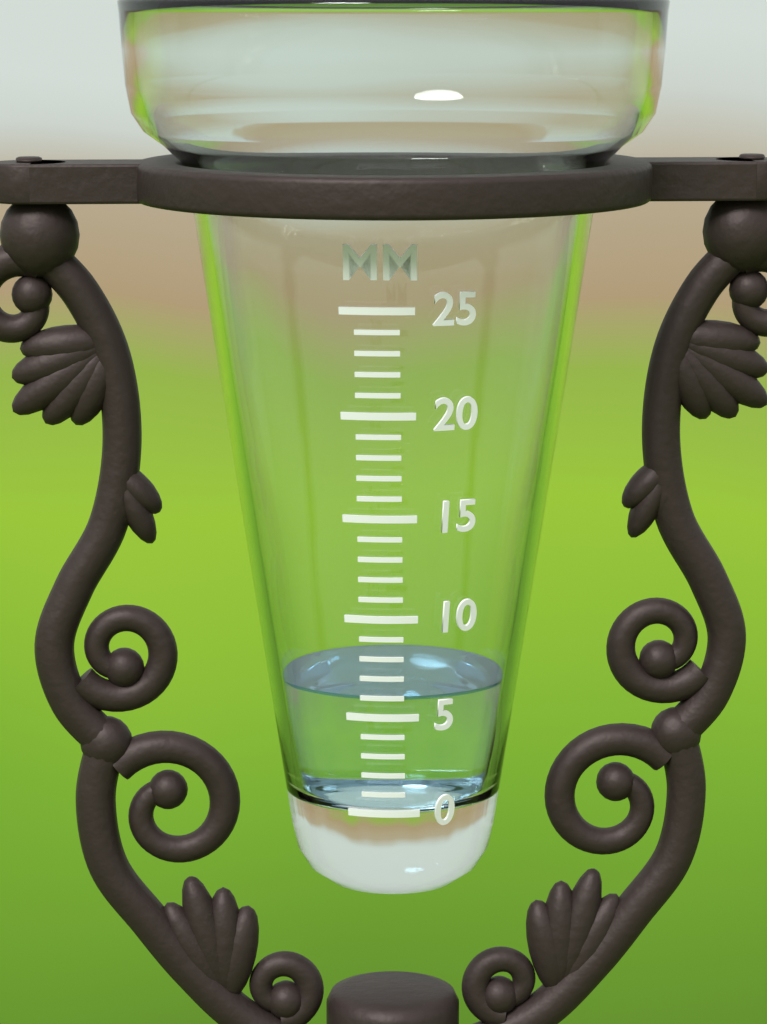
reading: 6 mm
